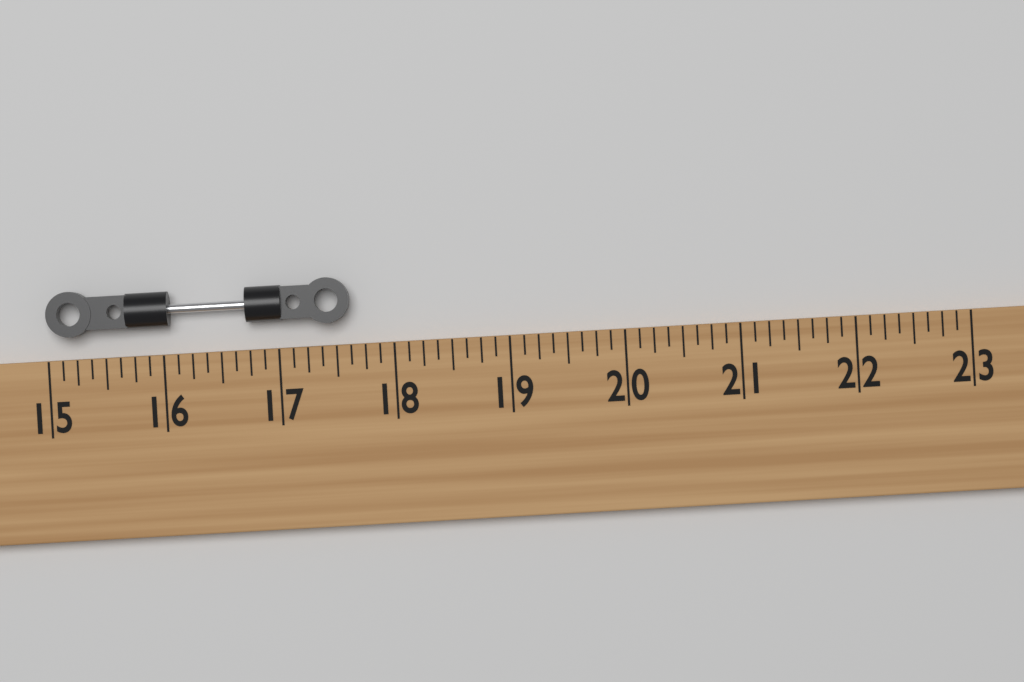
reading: 17.625 (no unit)
